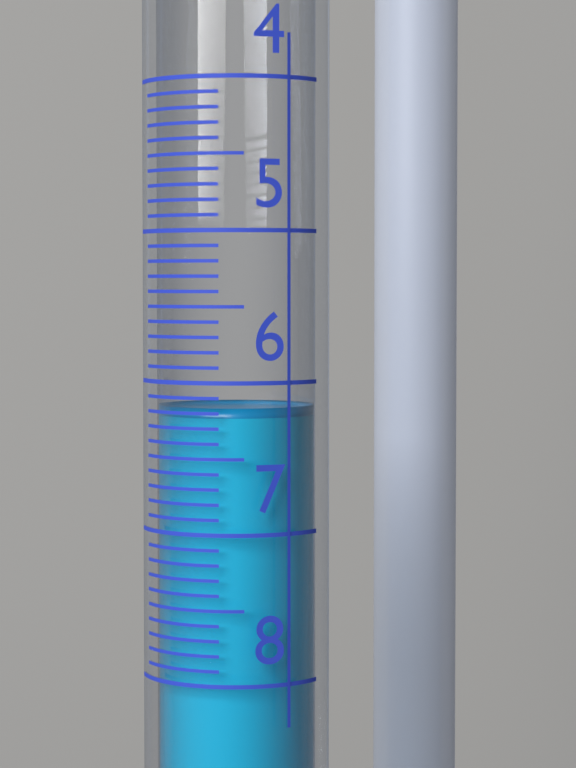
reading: 6.2 (no unit)
